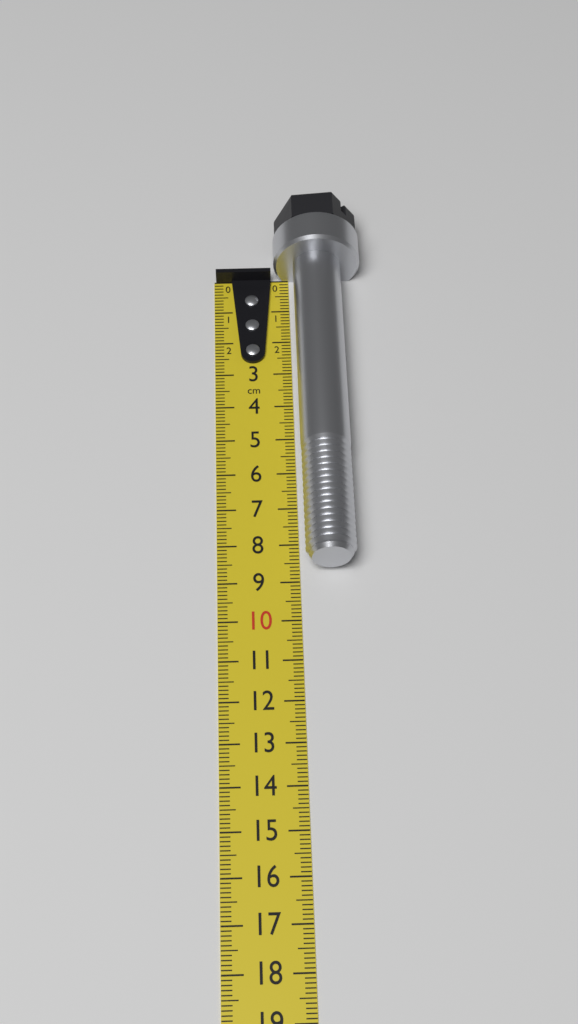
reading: 8.7 cm
